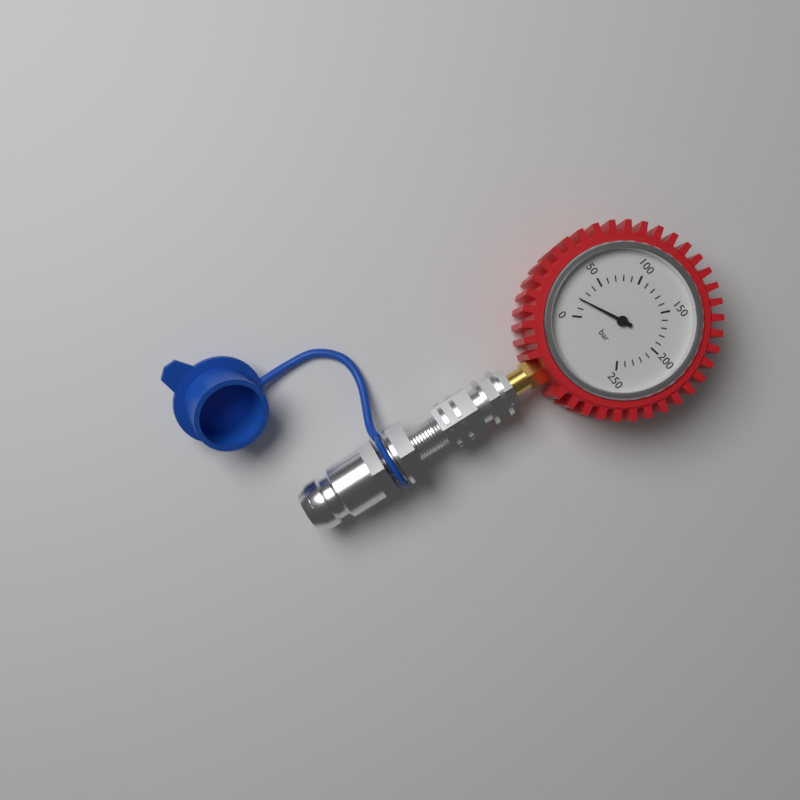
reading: 20 bar
